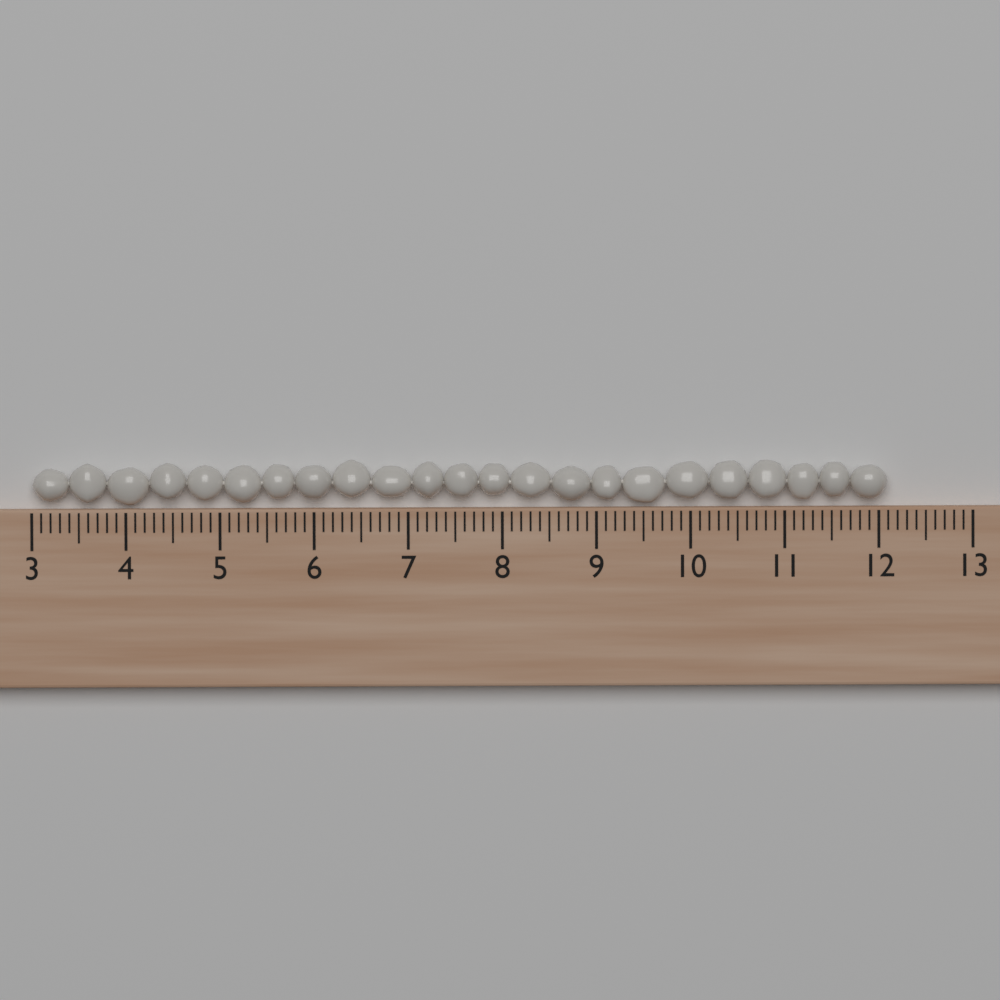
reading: 12.1 (no unit)
